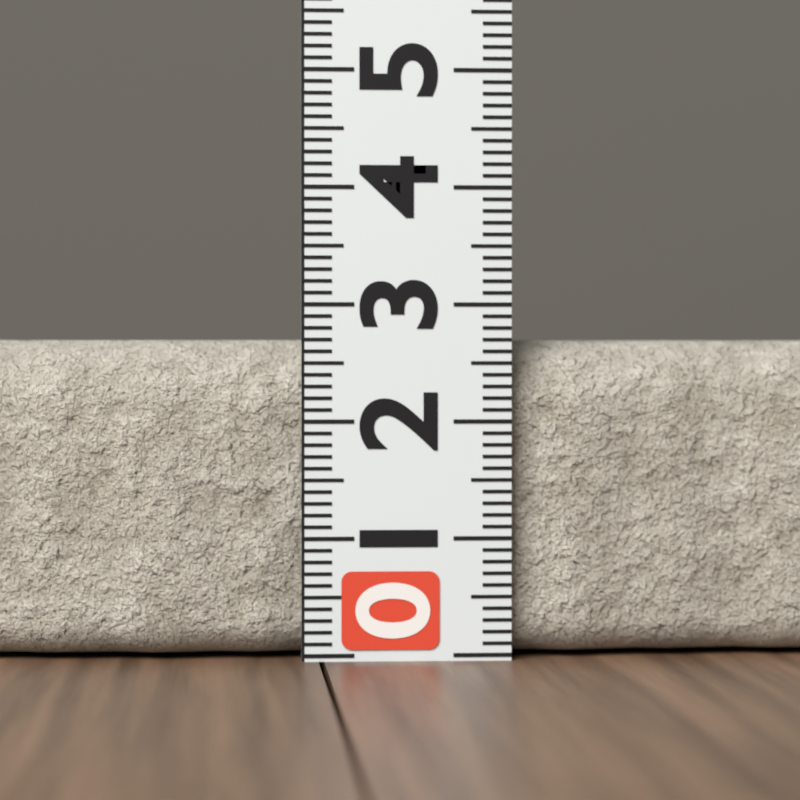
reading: 2.7 (no unit)
